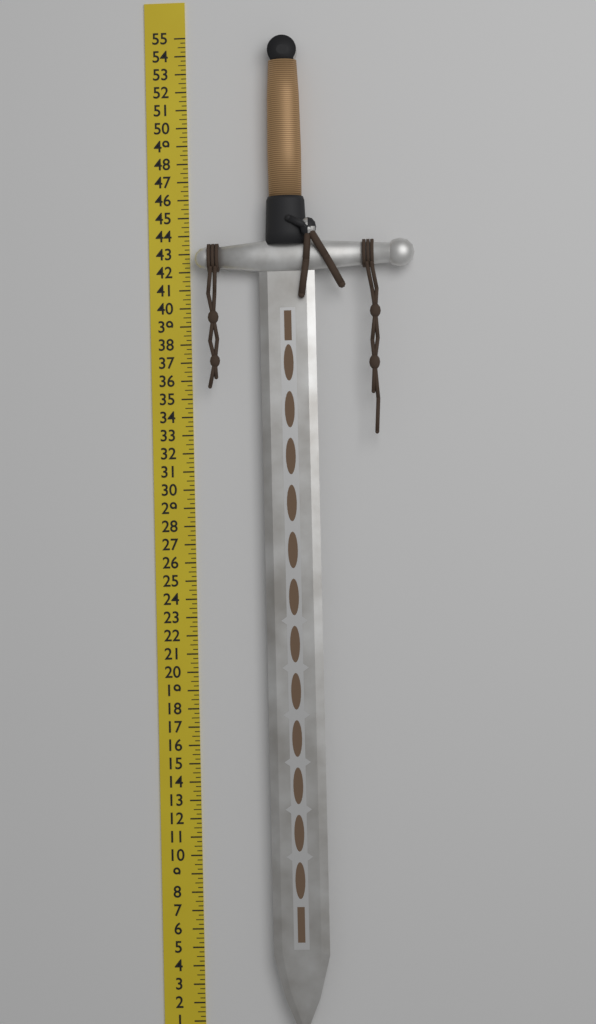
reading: 54.75 in
